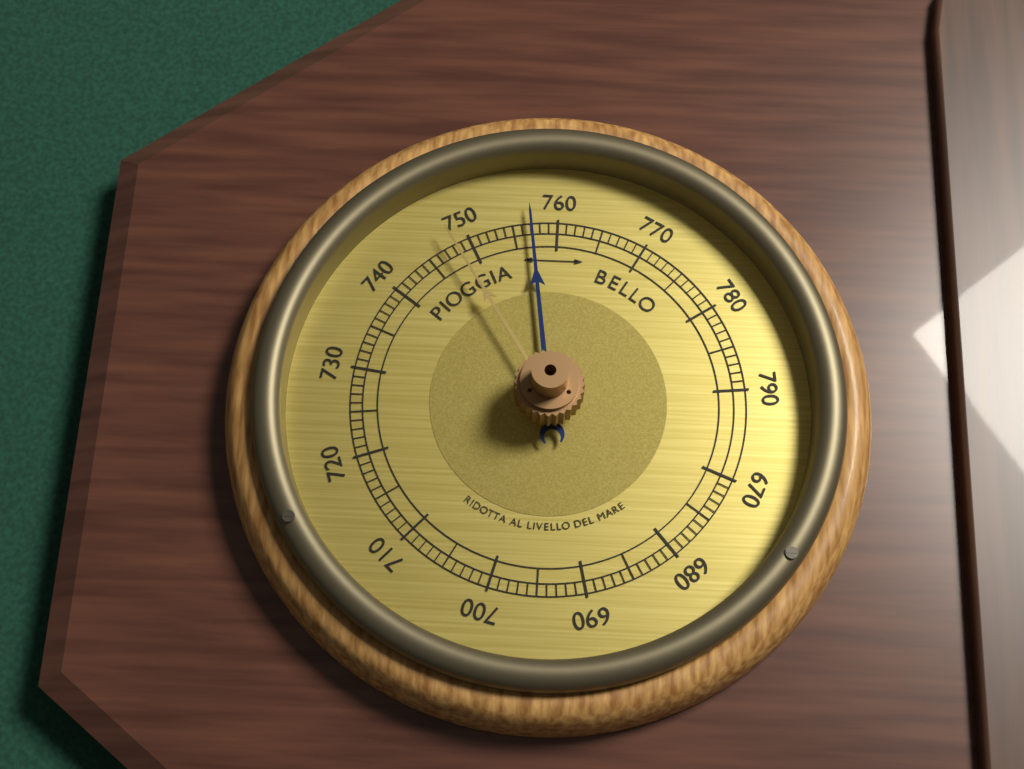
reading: 757 (no unit)
